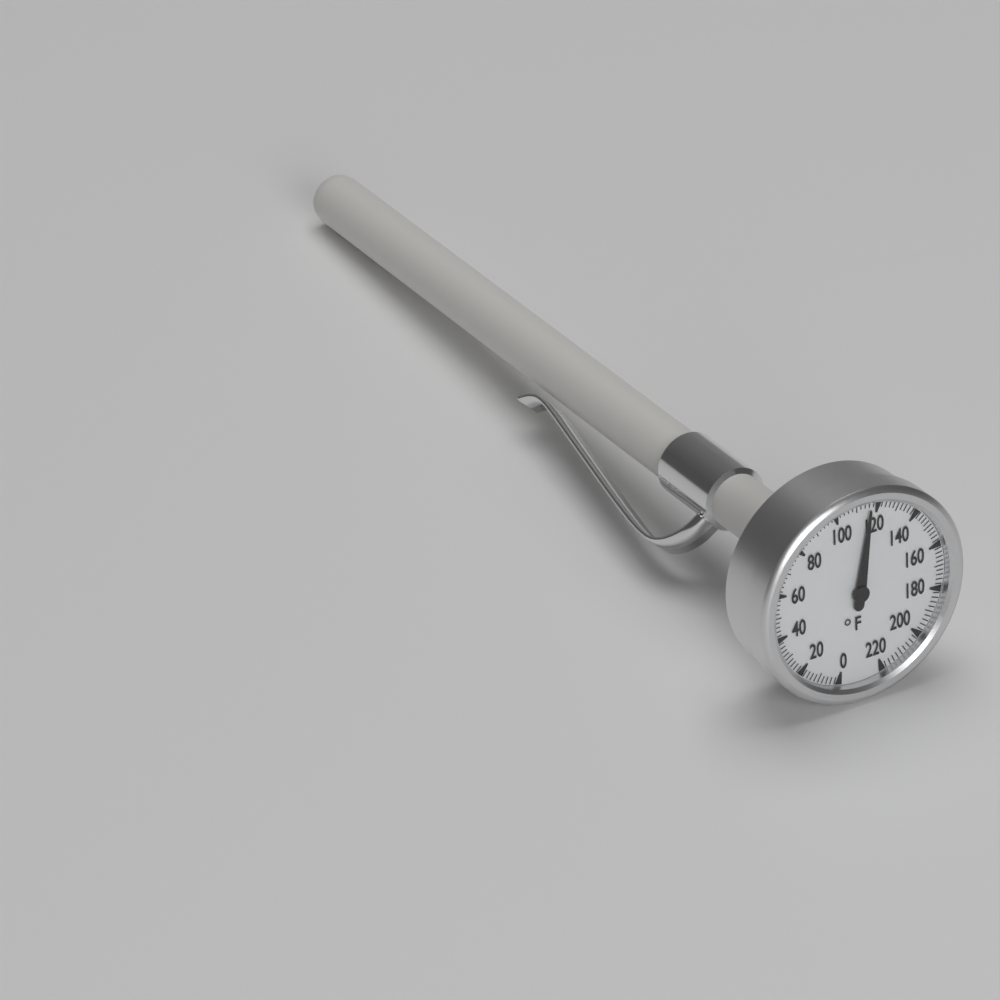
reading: 116 °F
